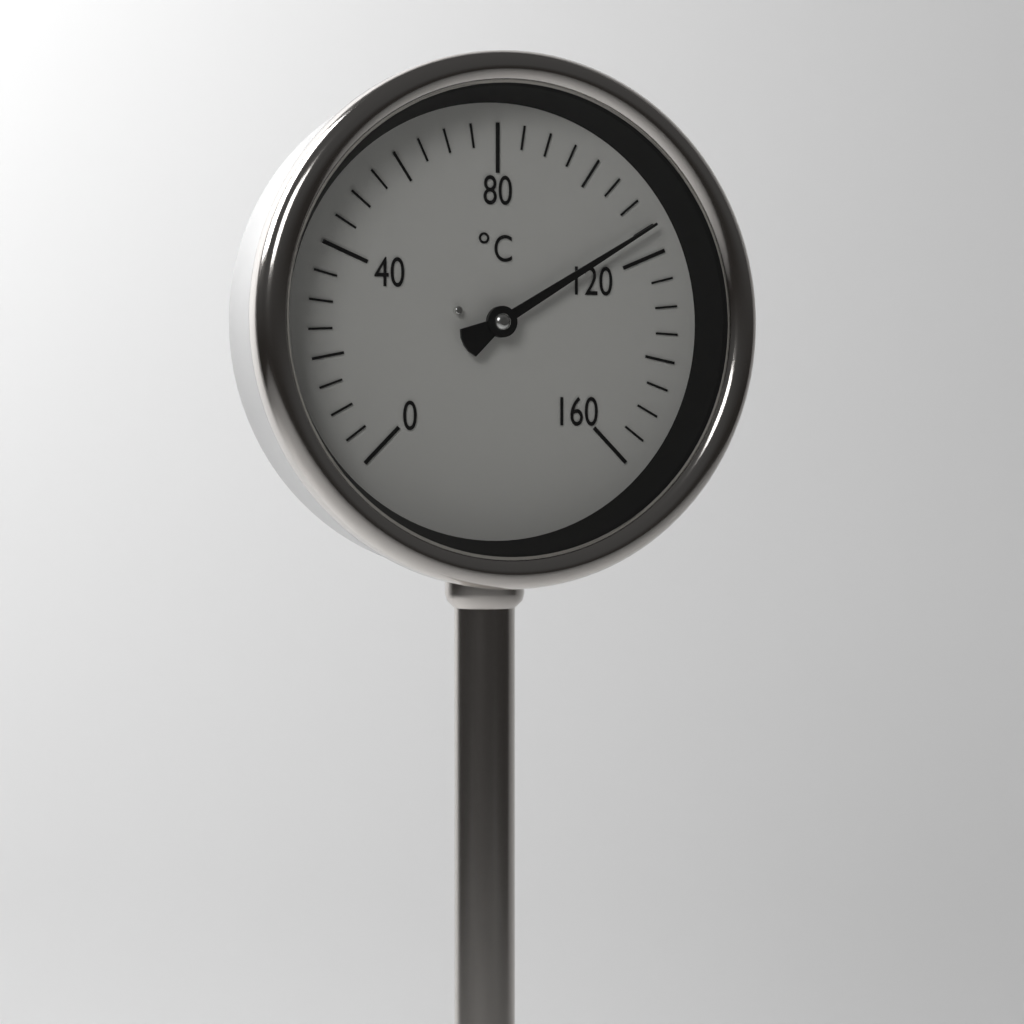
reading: 115 °C
